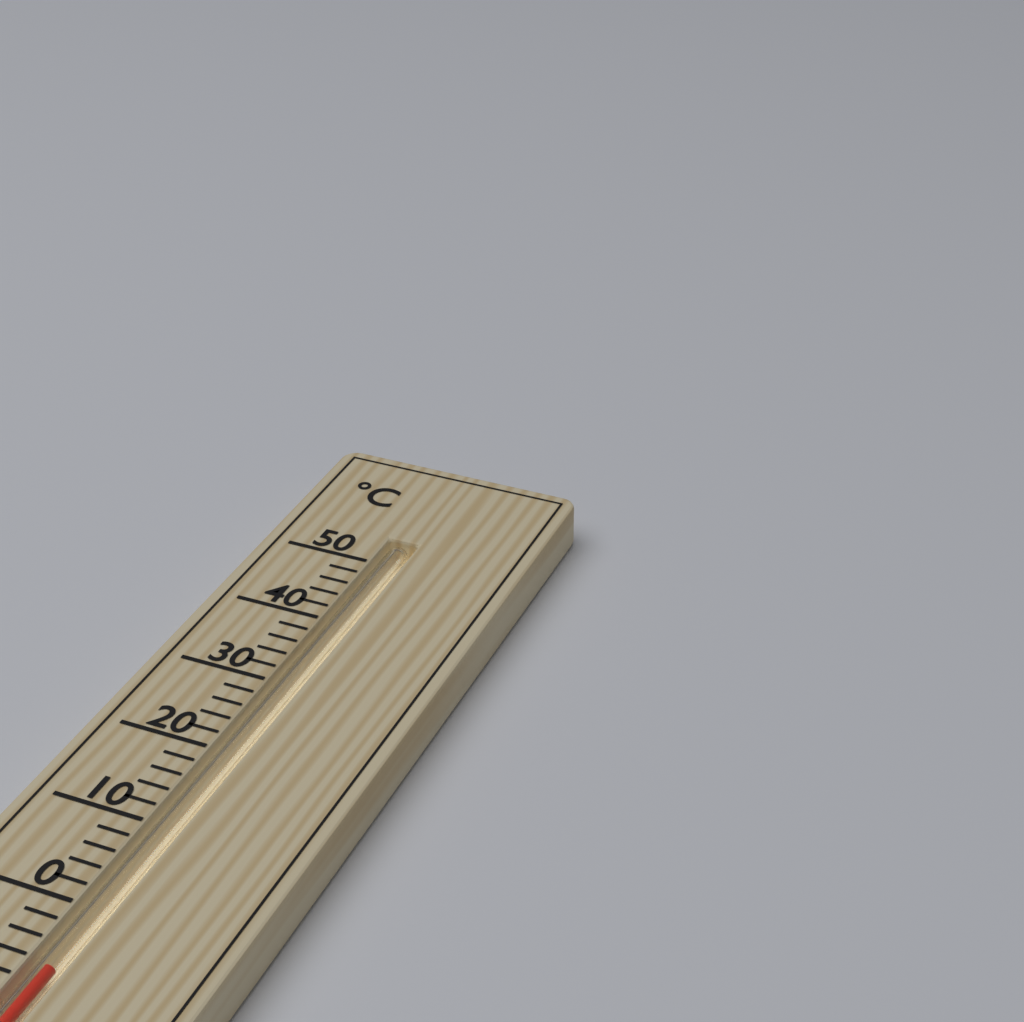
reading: -6 °C
